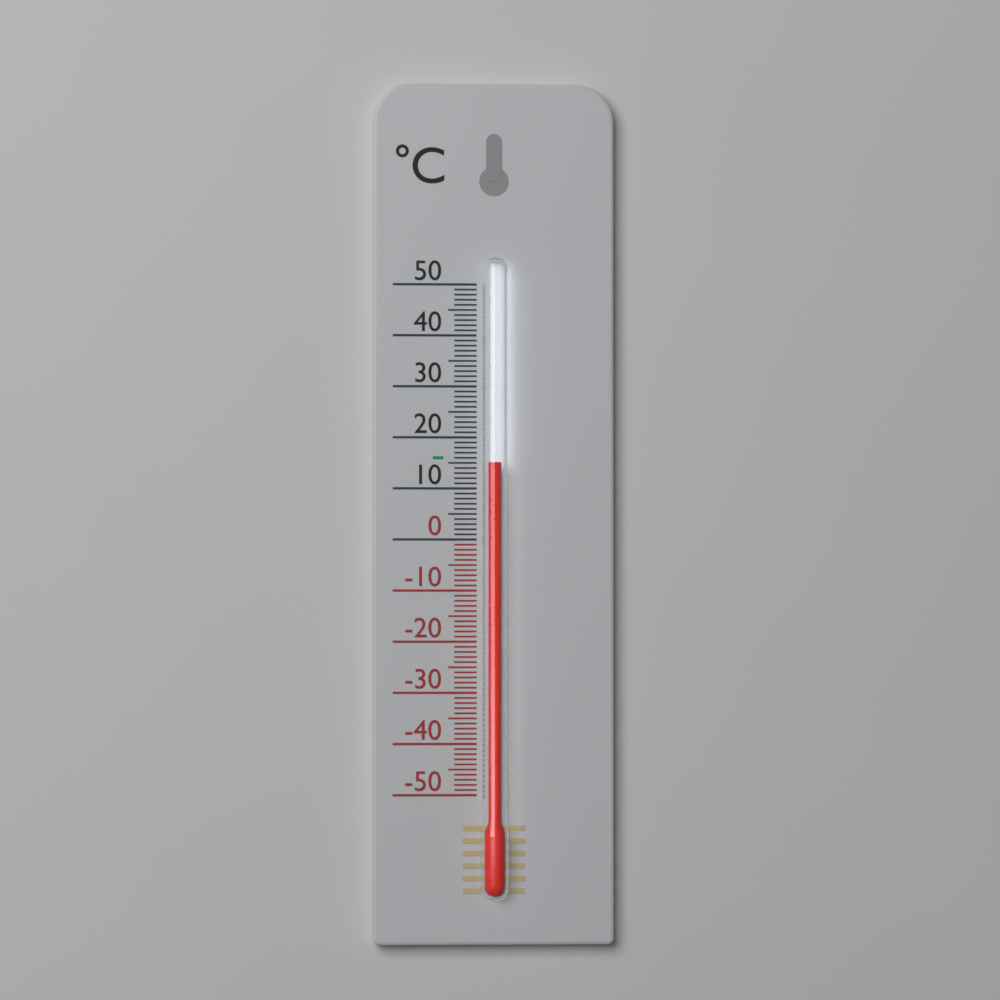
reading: 15 °C
